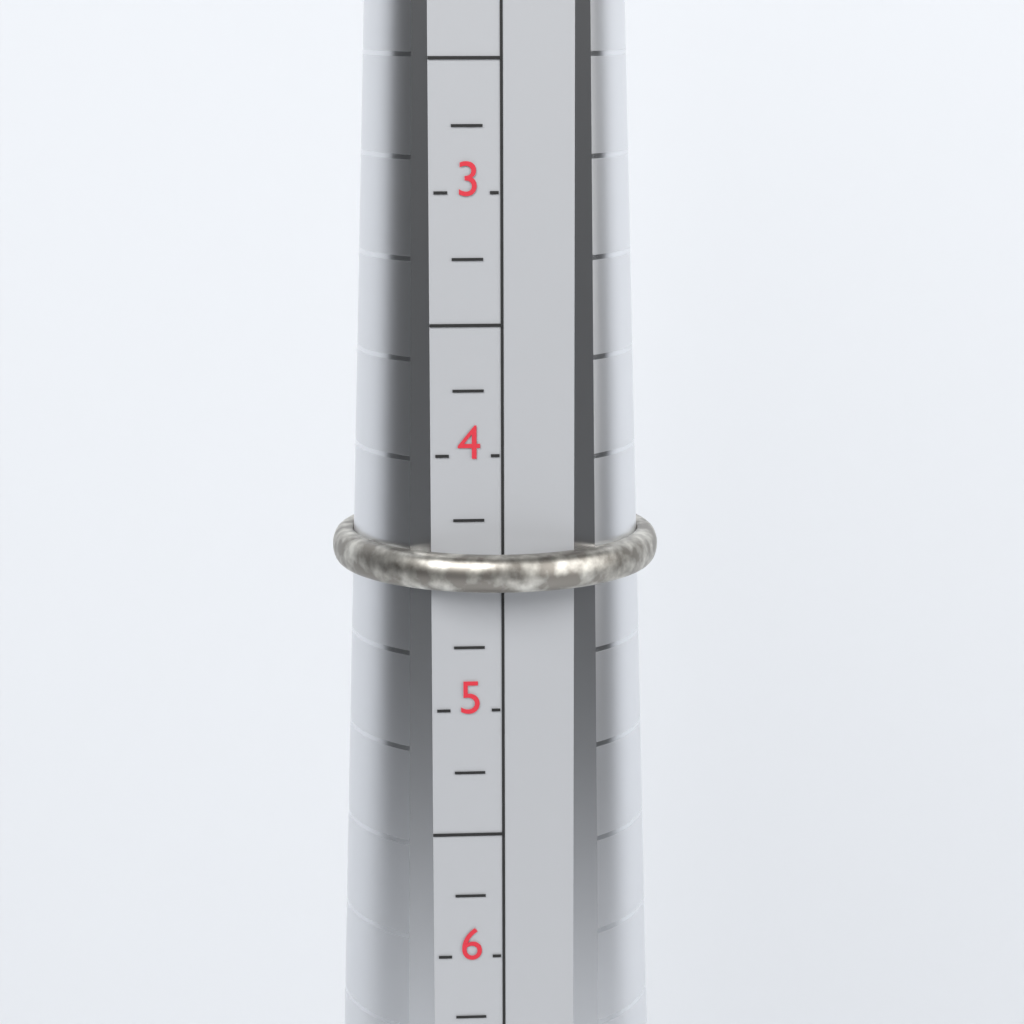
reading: 4.50 (no unit)
